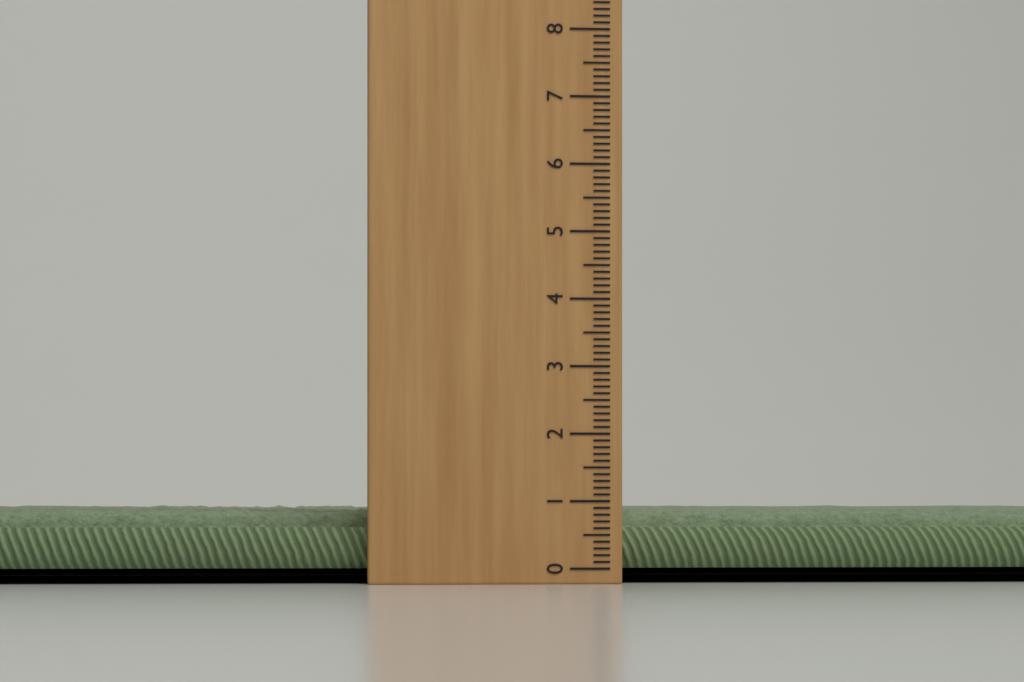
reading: 0.9 cm
